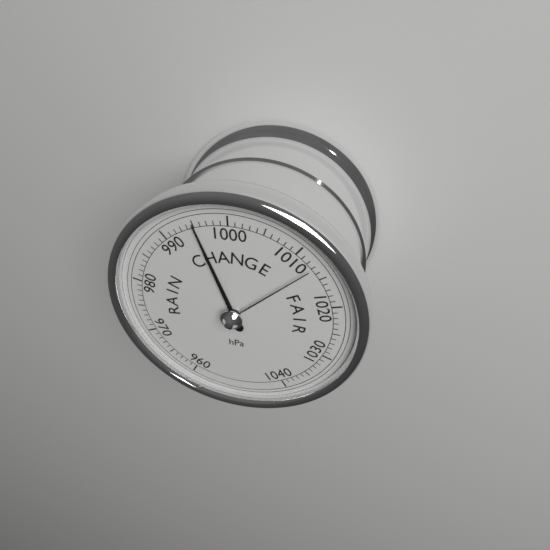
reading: 995 hPa
